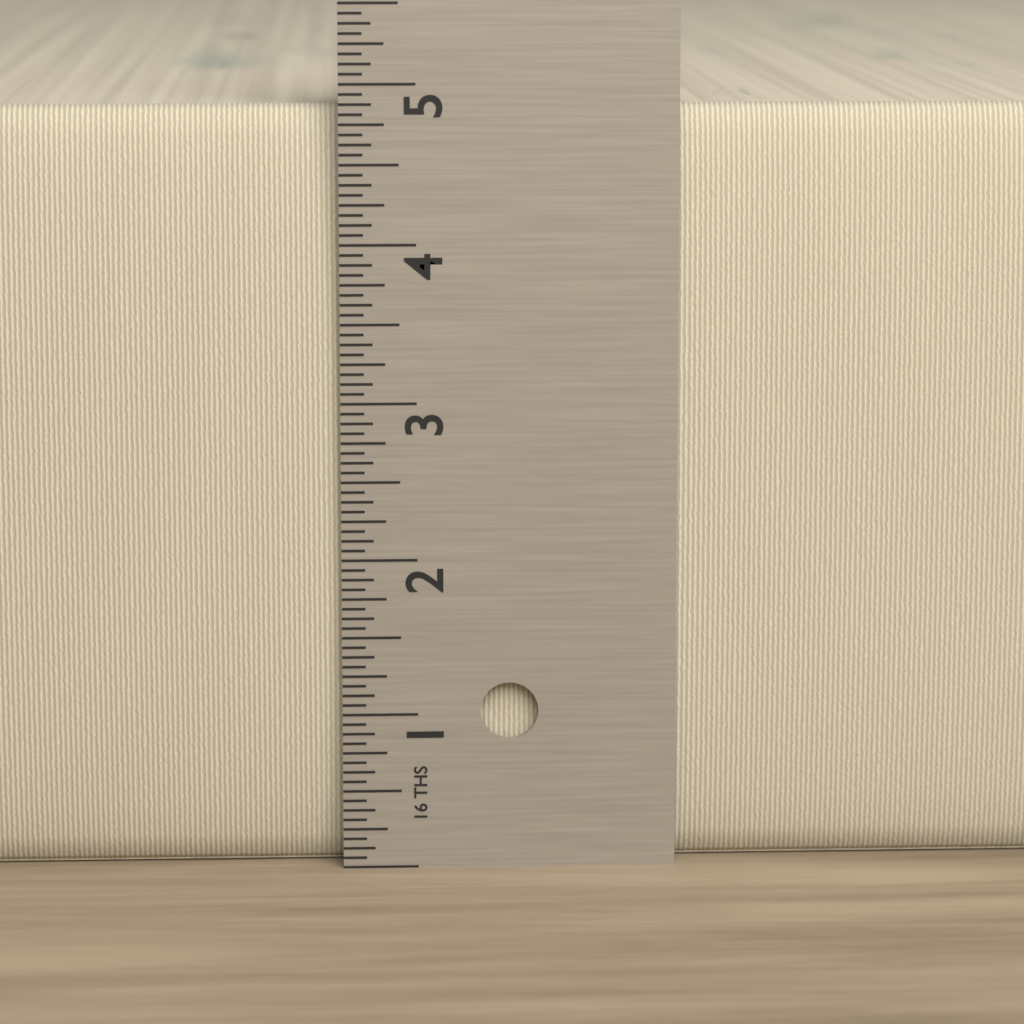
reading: 4.8750 in
